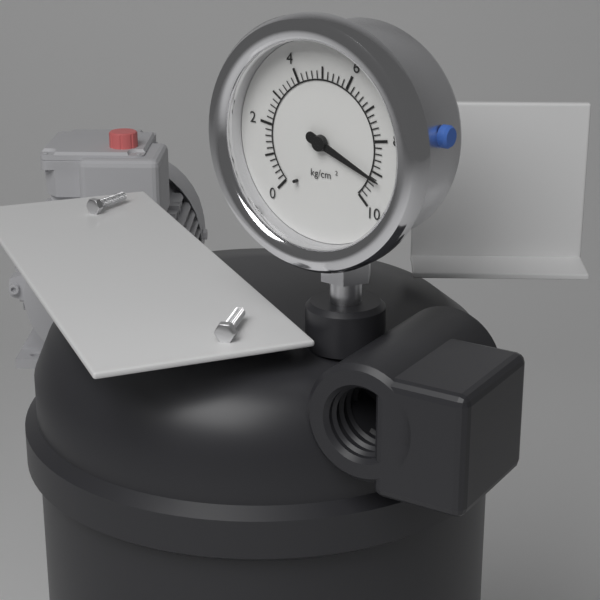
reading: 9.2 kg/cm²
